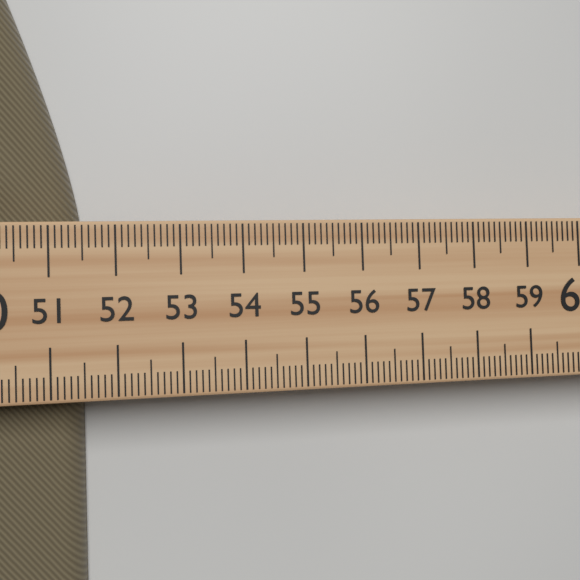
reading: 51.3 (no unit)
